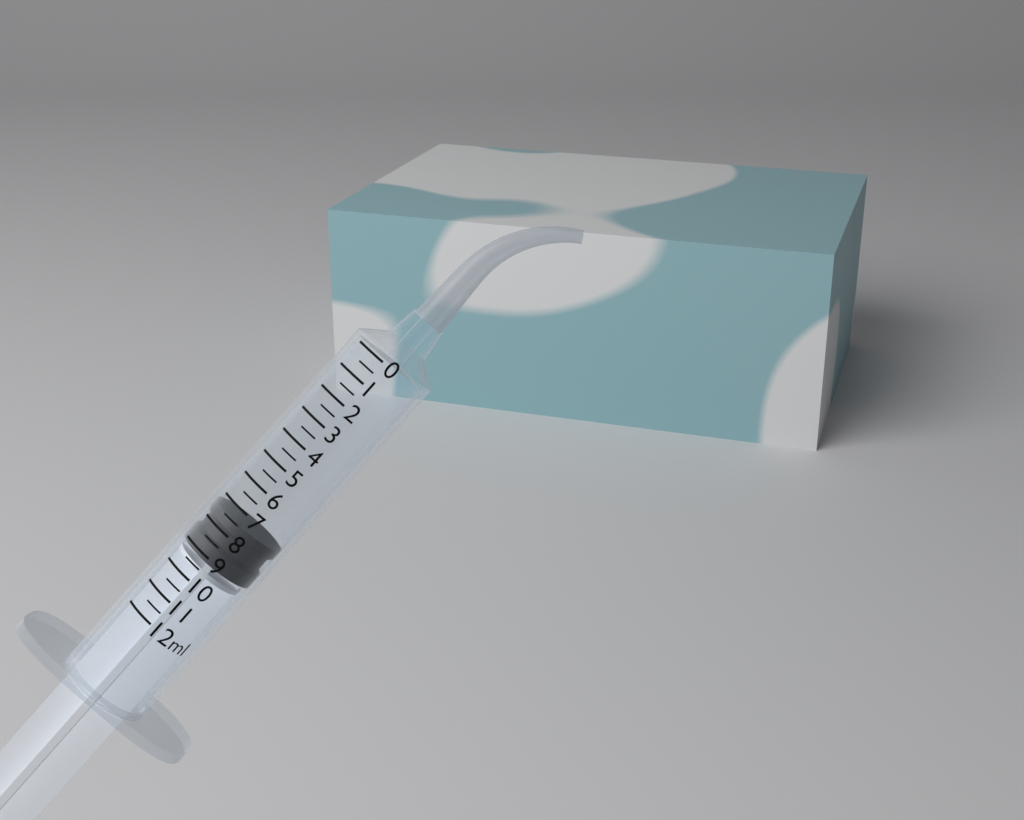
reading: 7.5 ml
